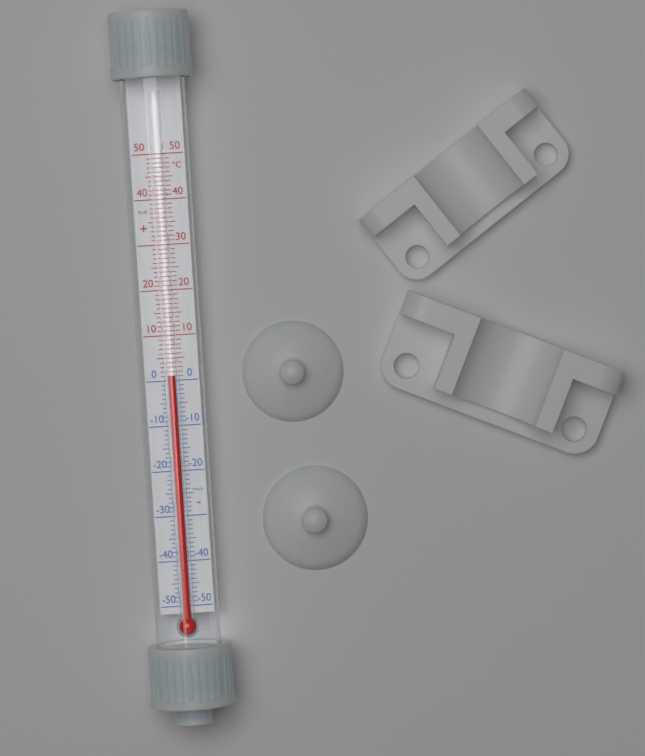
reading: 1 °C
